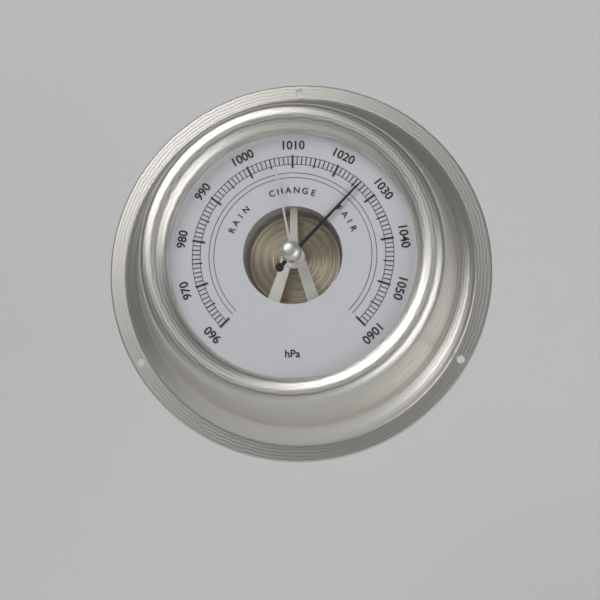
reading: 1026 hPa
